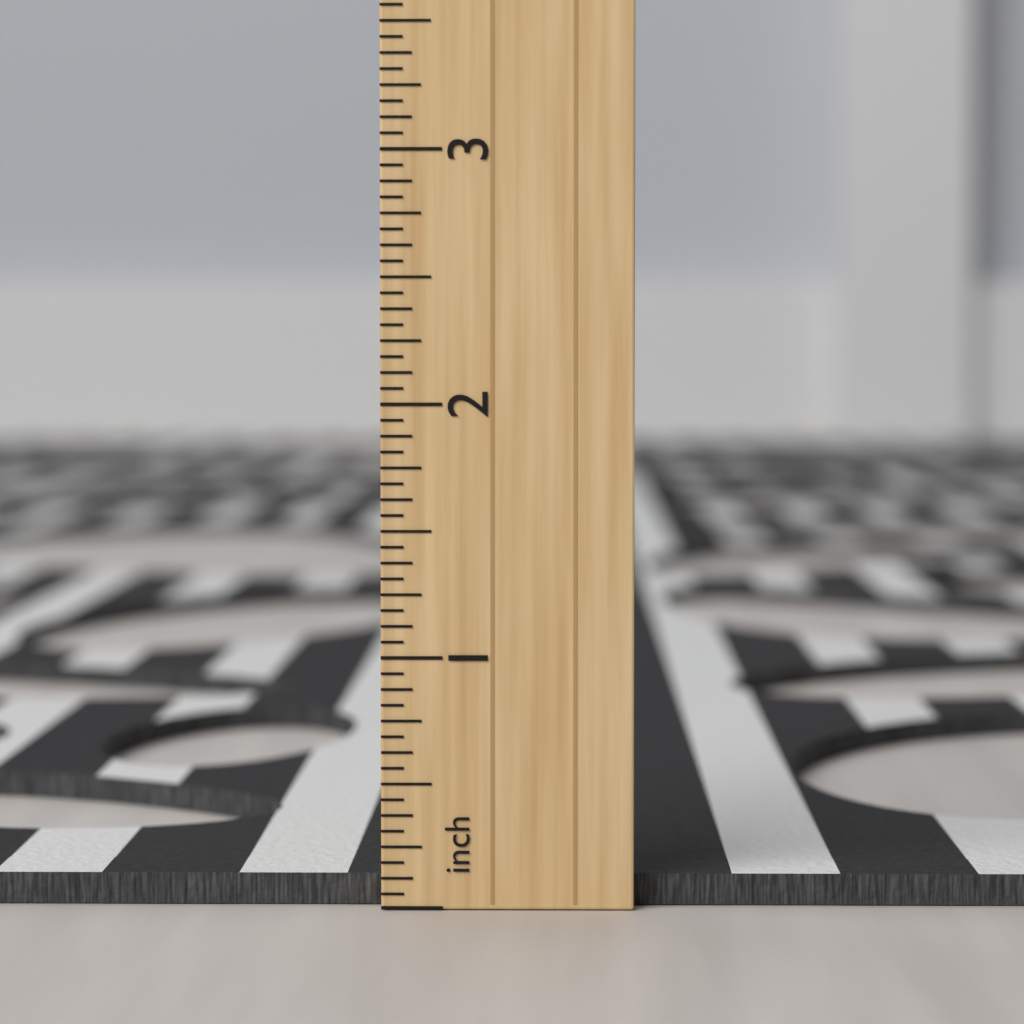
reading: 0.1250 inch
